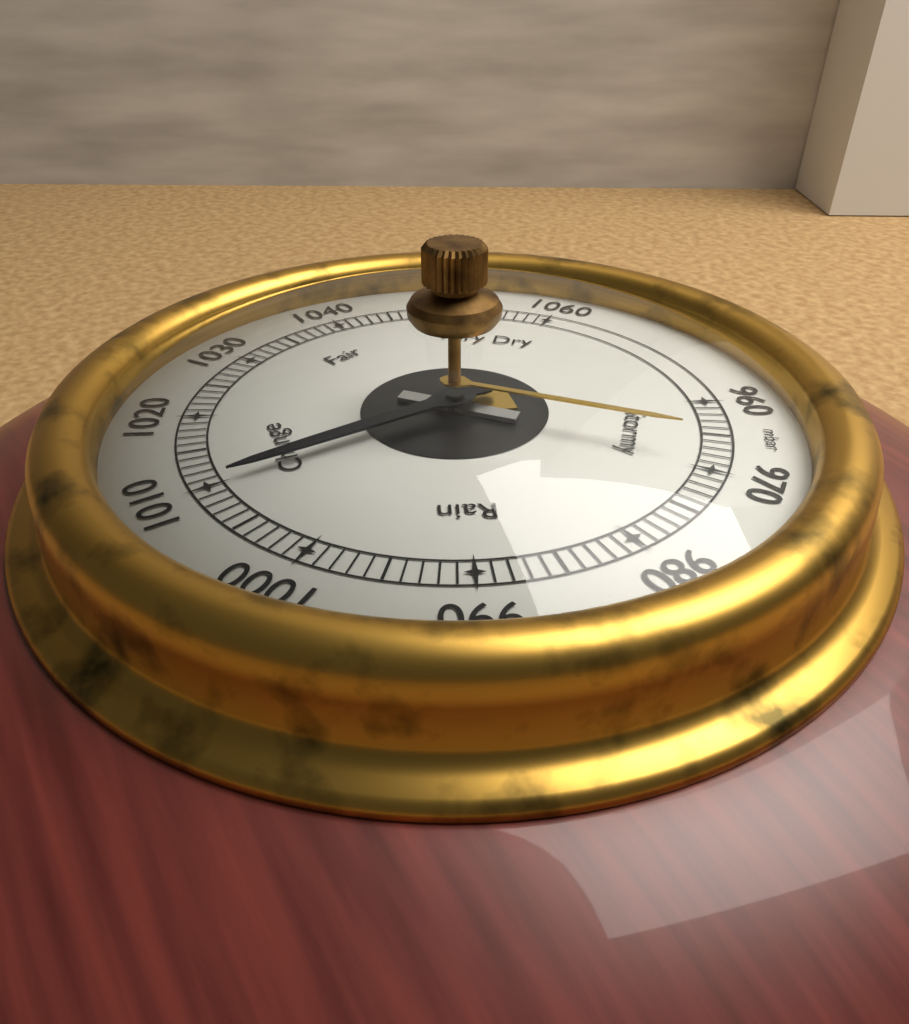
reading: 1010 mbar
